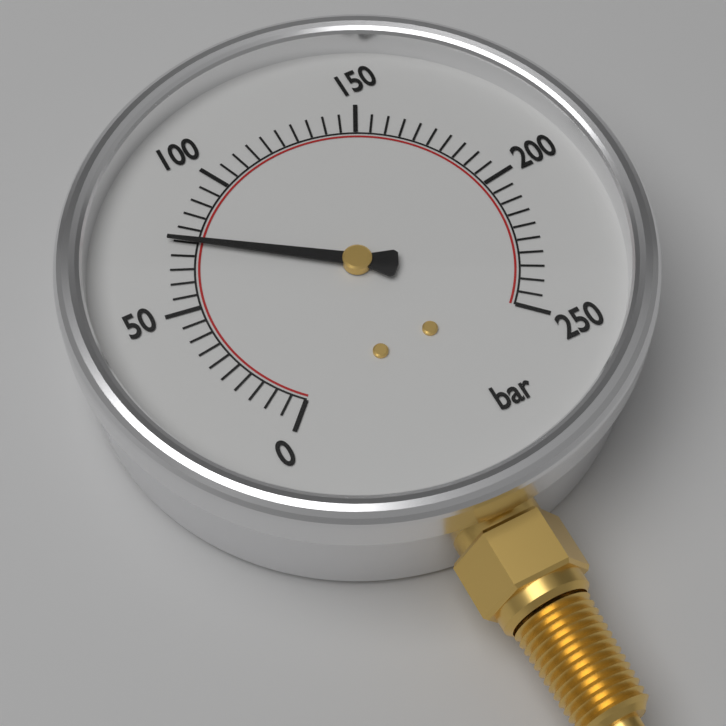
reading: 75 bar
